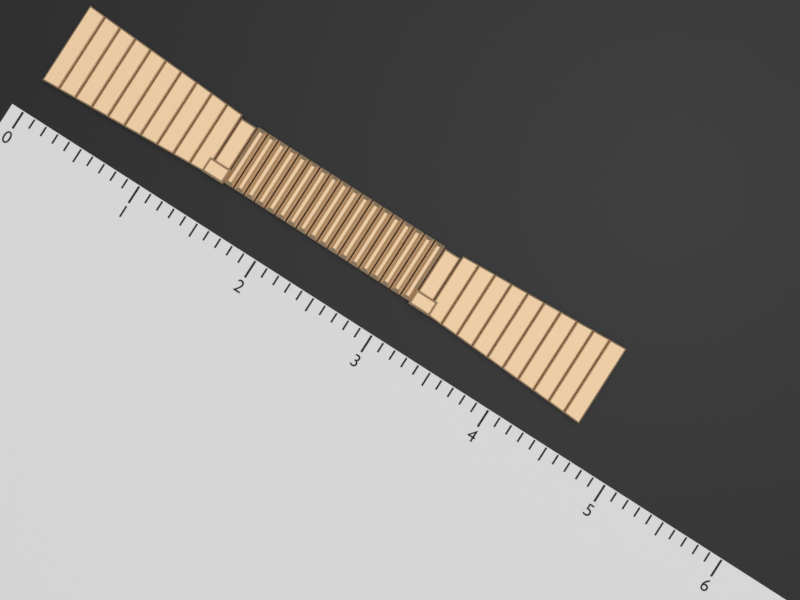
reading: 4.6 (no unit)
